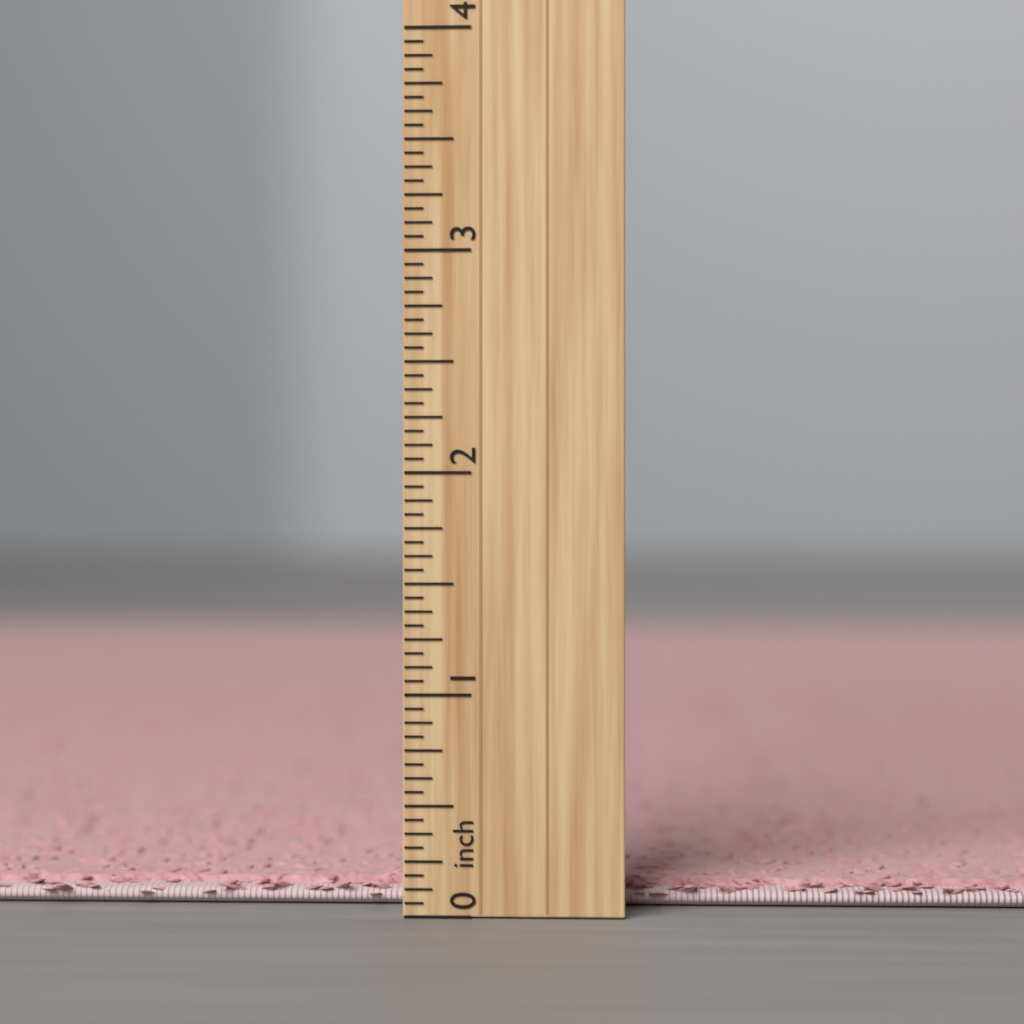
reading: 0.1250 inch
